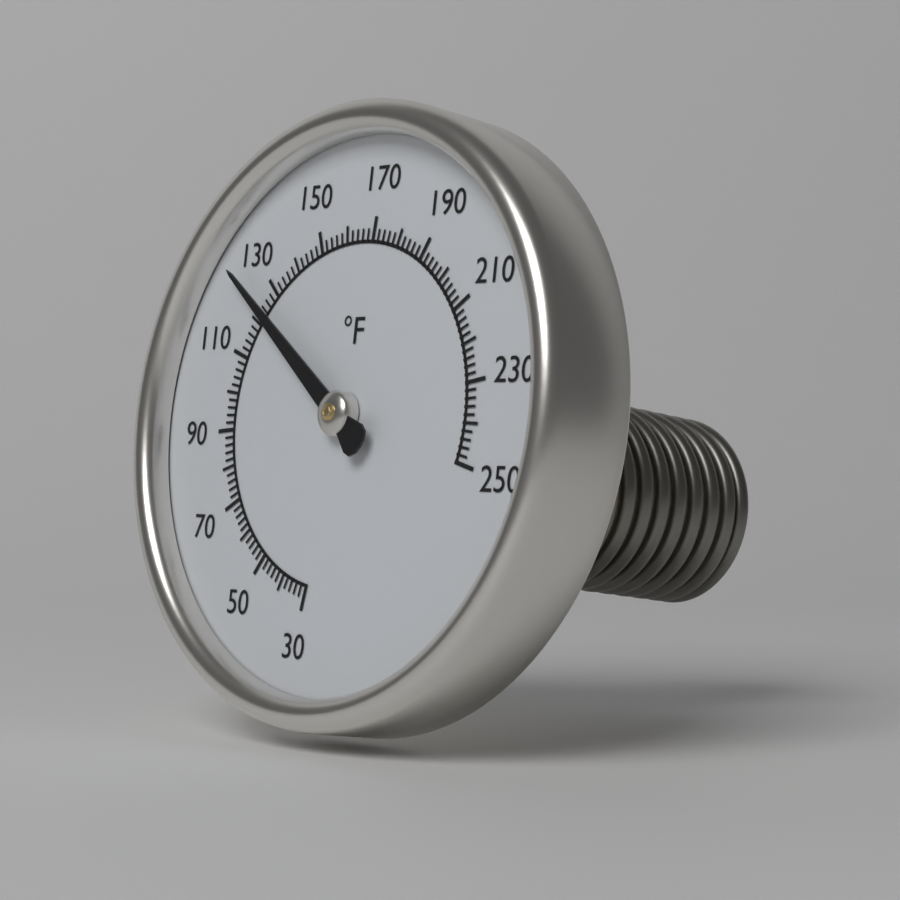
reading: 124 °F
